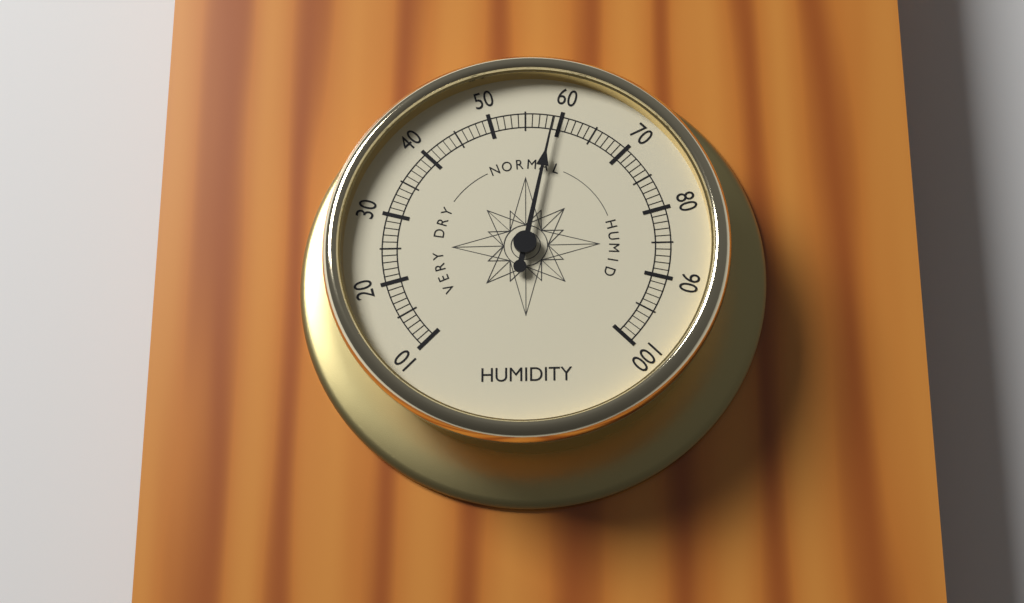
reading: 59 (no unit)
